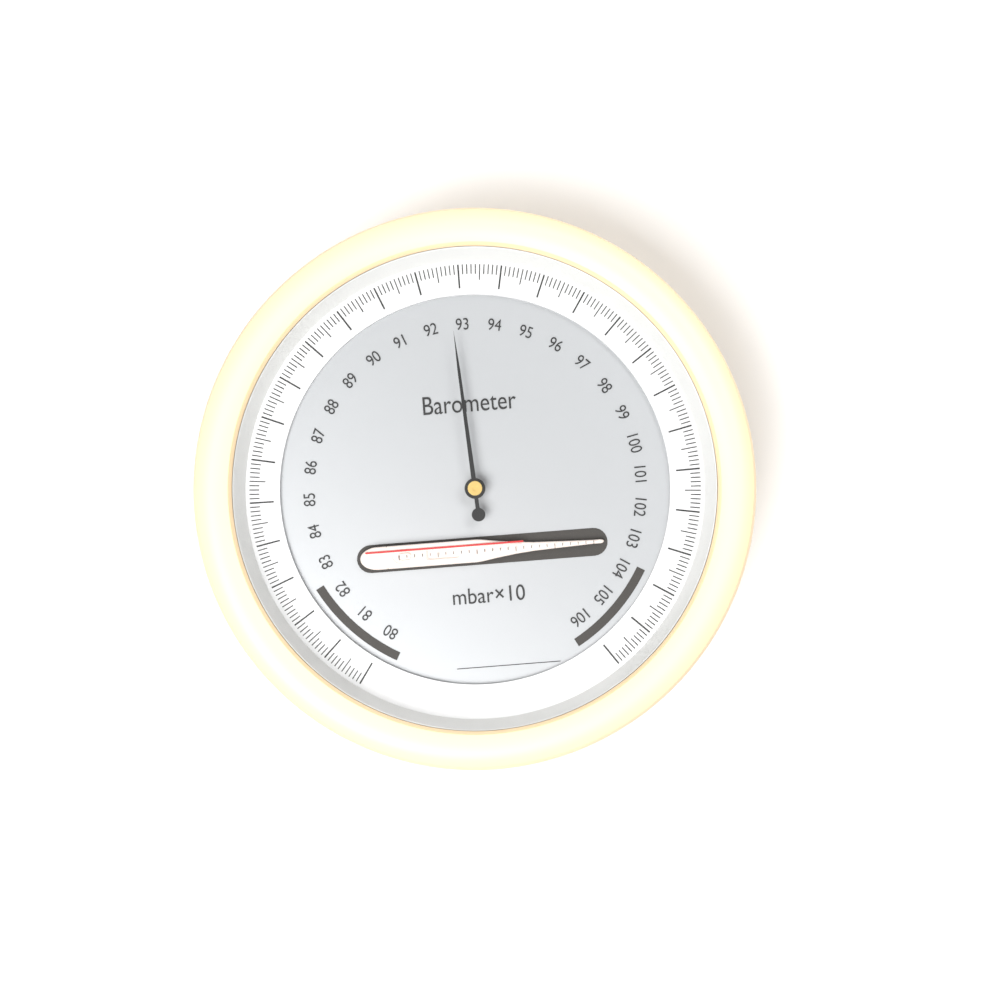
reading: 92.7 mbar×10
